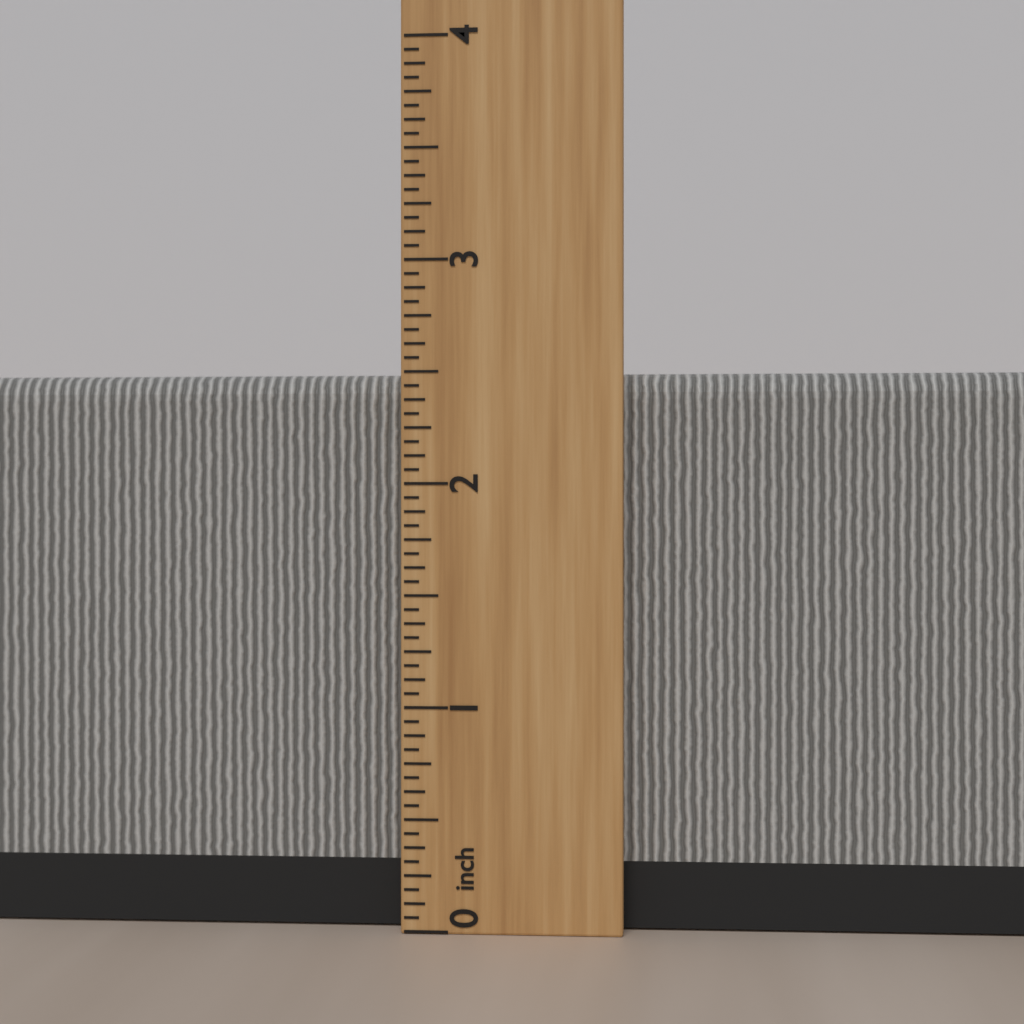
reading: 2.5000 inch
